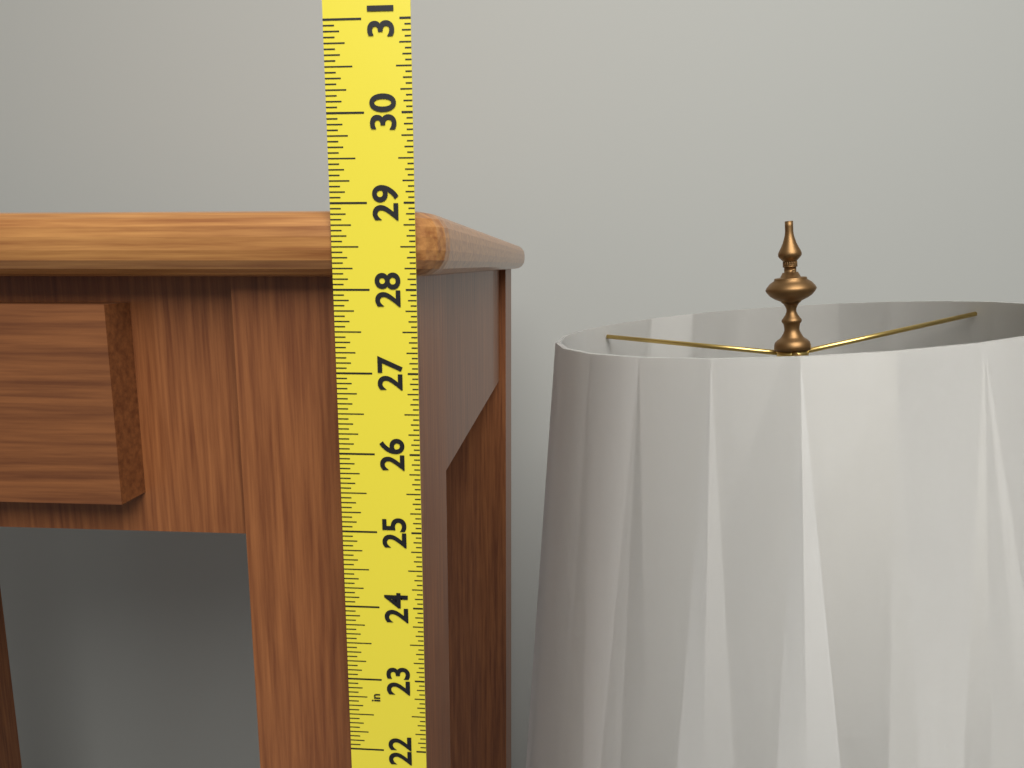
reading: 28.9375 in
